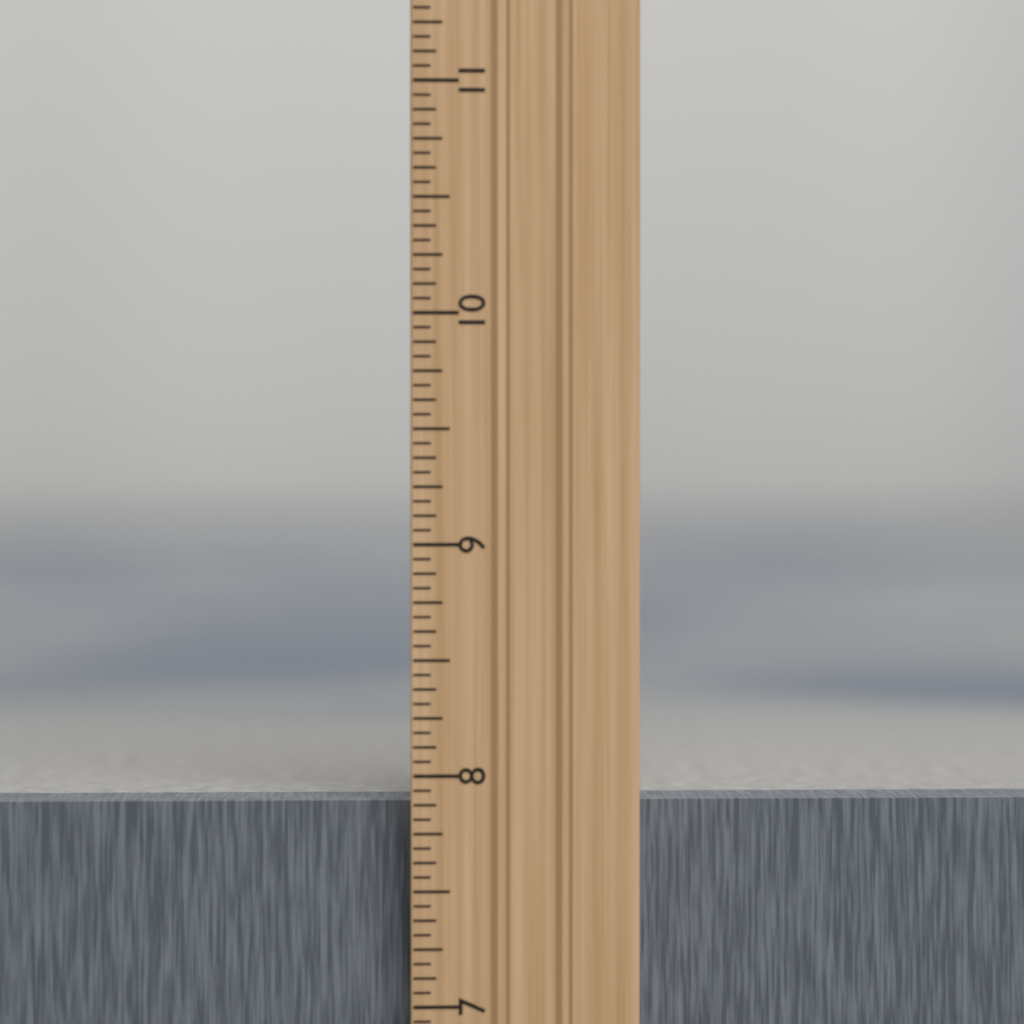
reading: 7.8750 in
